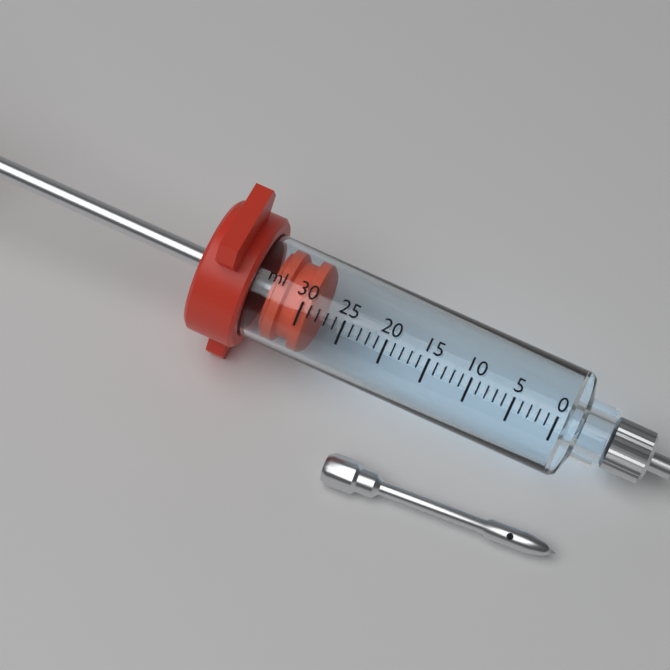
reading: 29 ml
